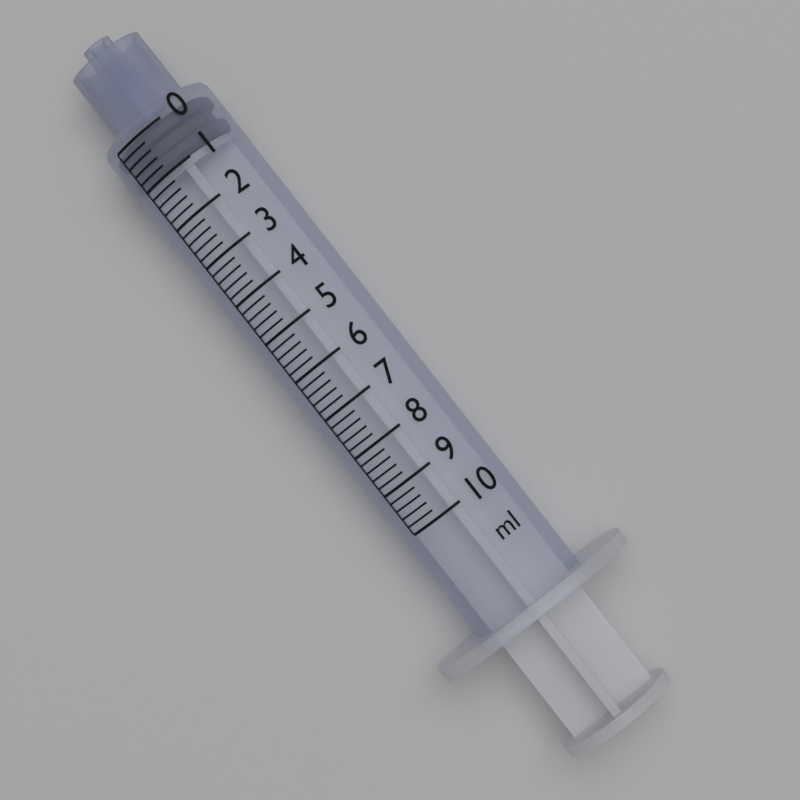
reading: 0.0 ml
